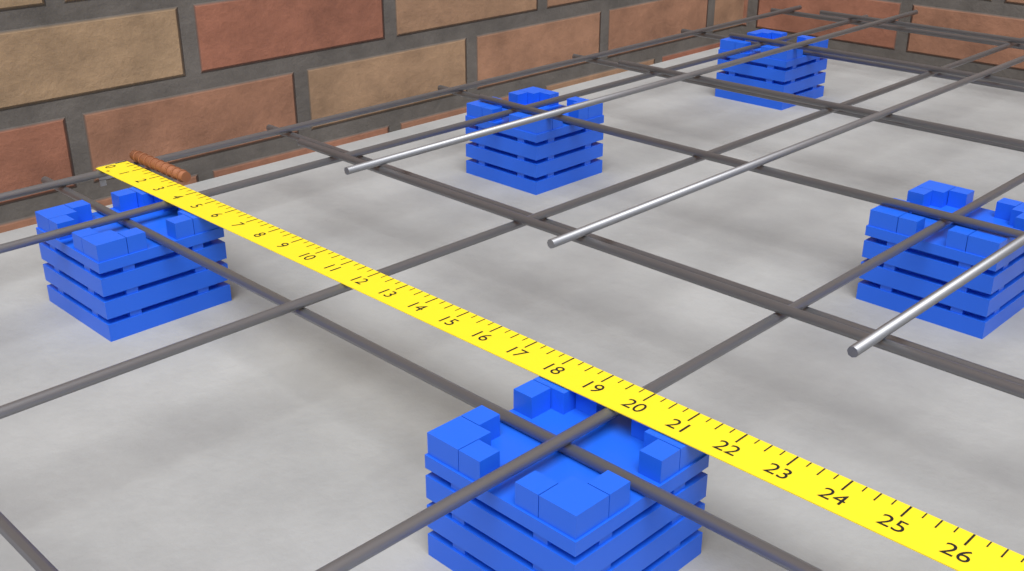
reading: 3.00 in
